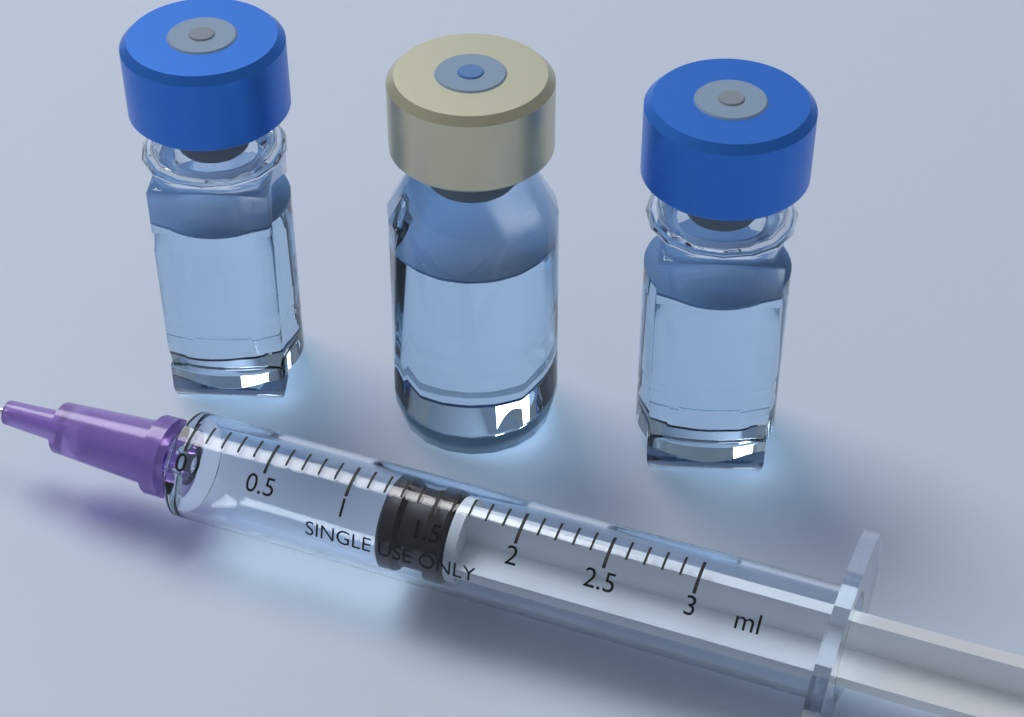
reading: 1.2 ml
